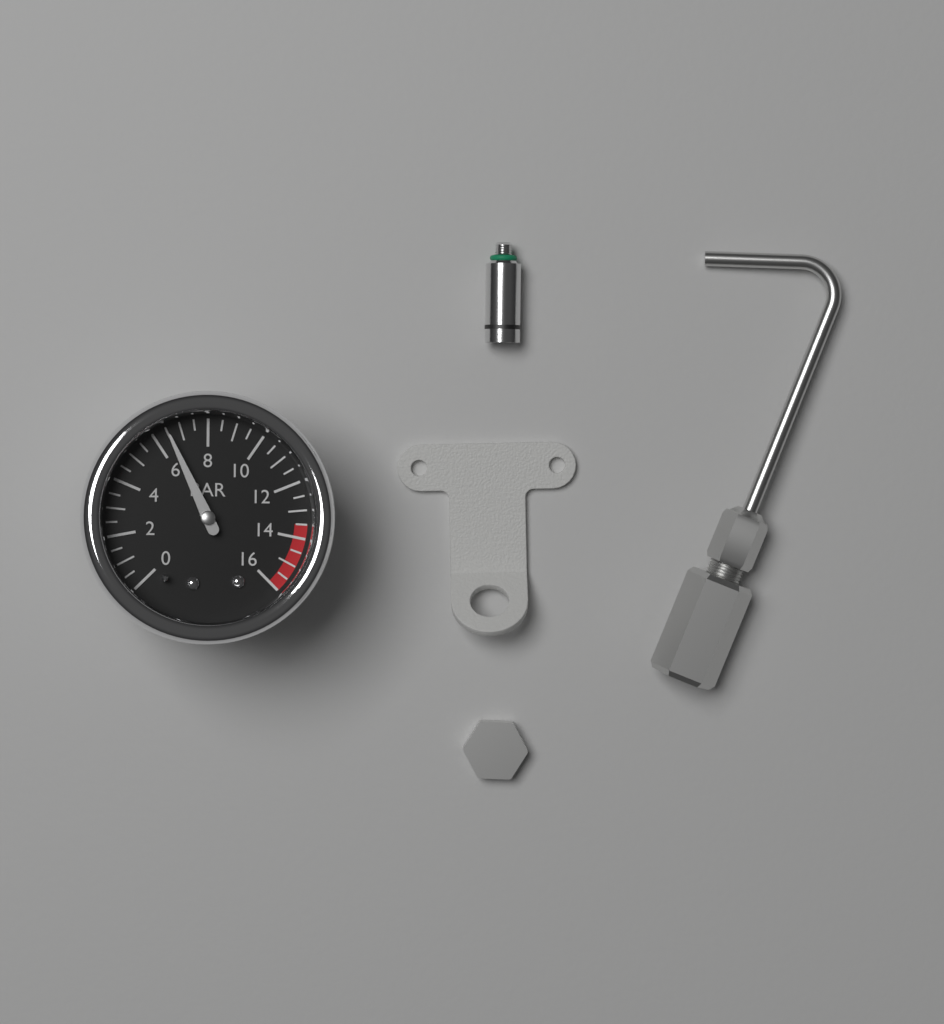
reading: 6.5 bar
